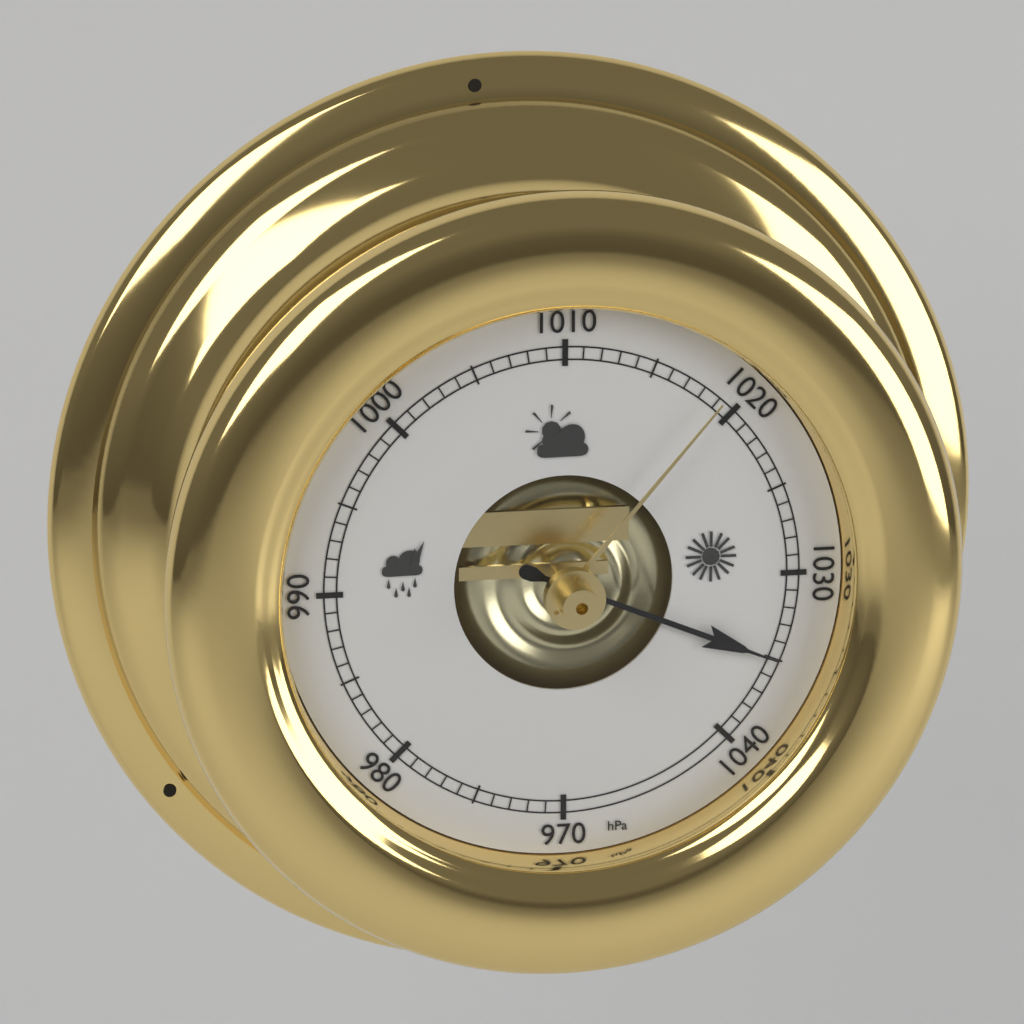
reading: 1035 hPa
